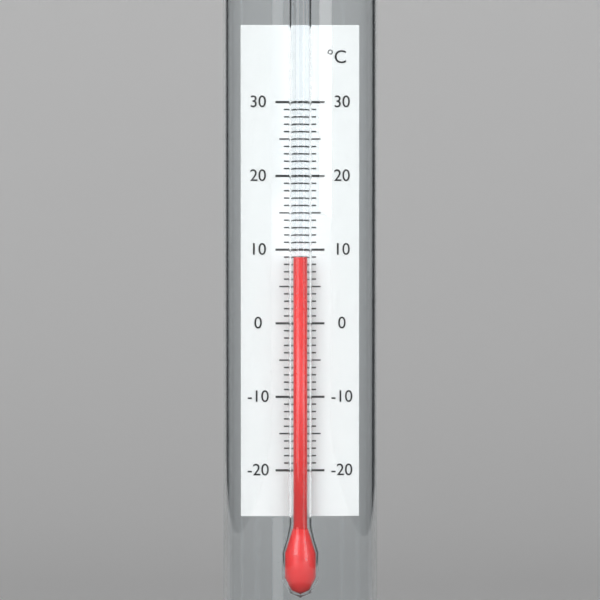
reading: 9 °C
